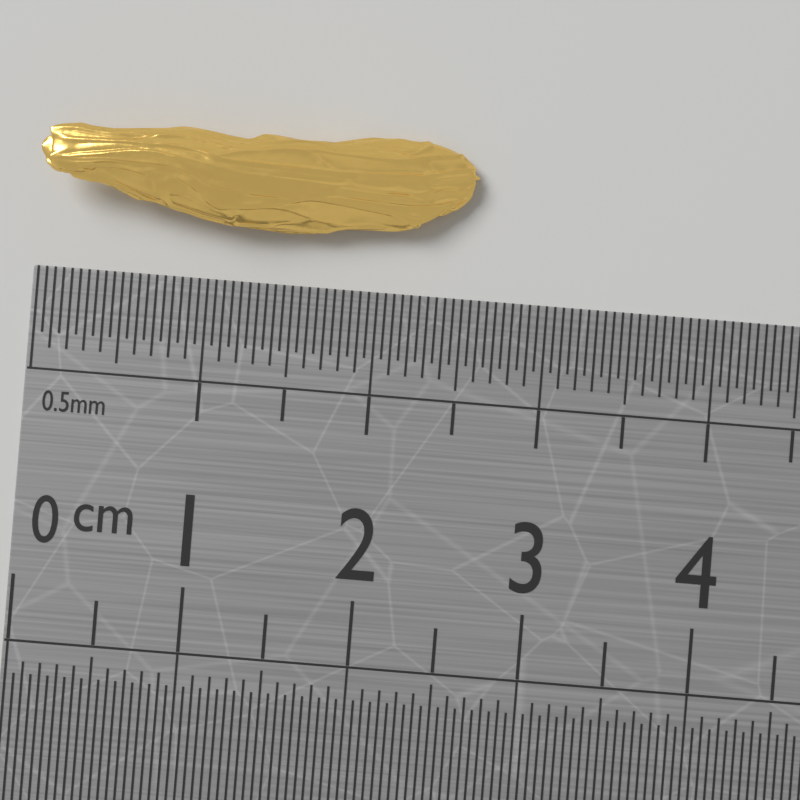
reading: 2.55 cm
